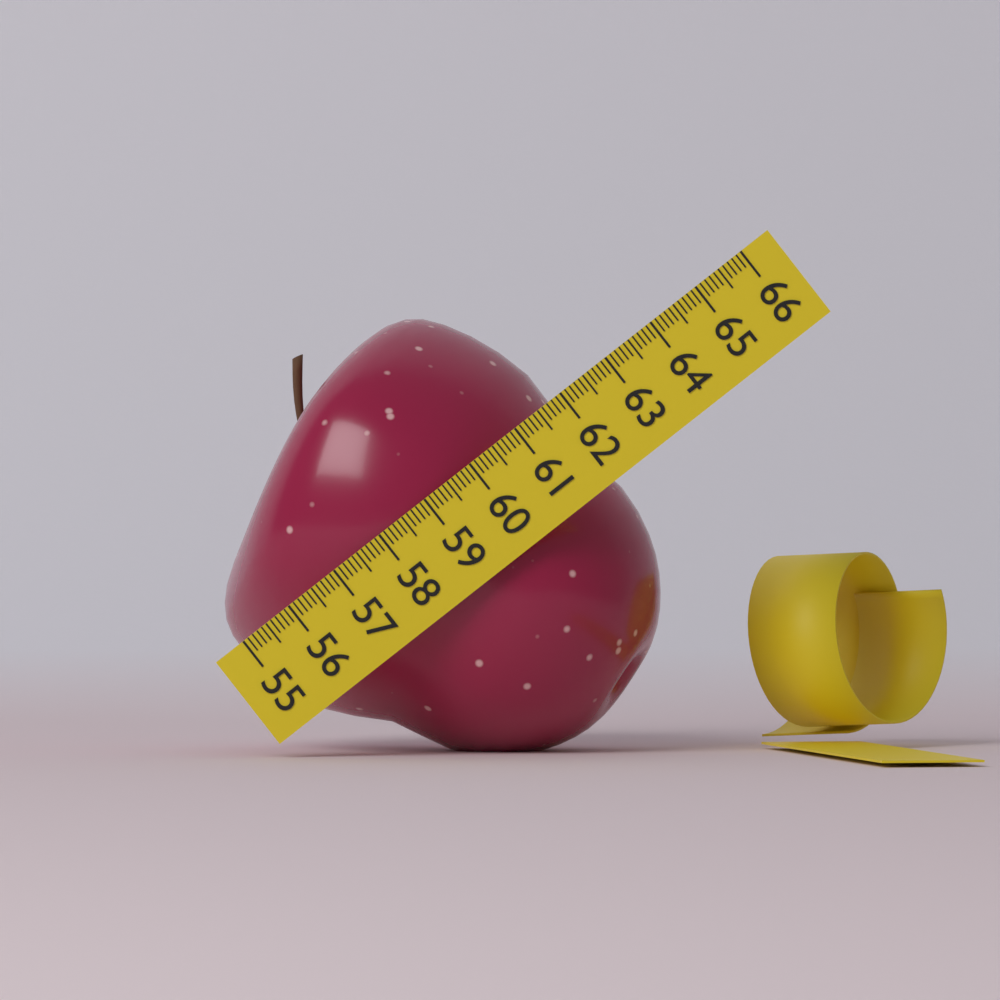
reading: 62.0 (no unit)
